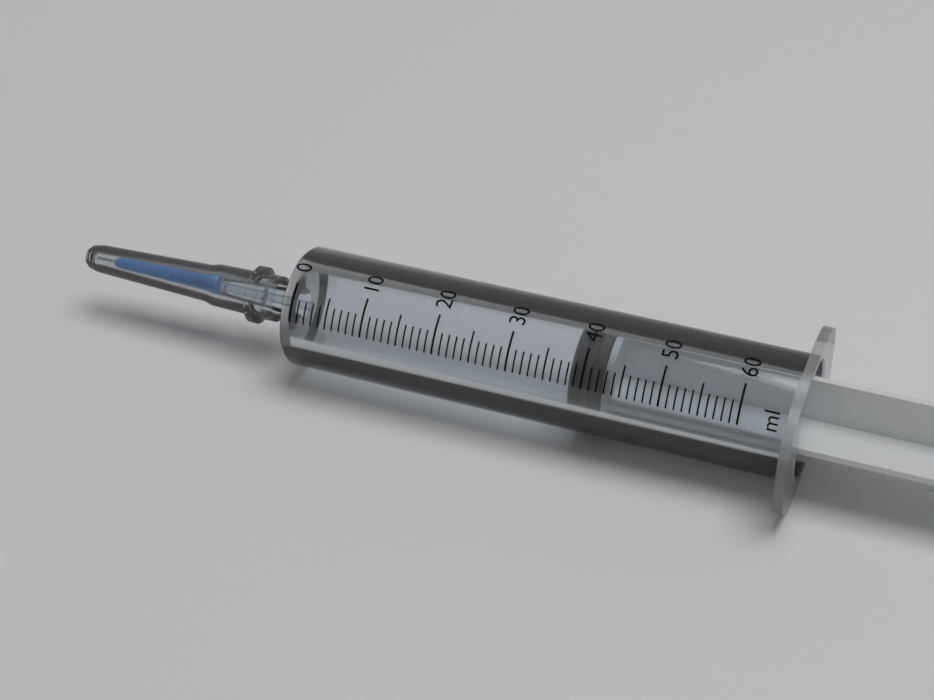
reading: 38 ml
